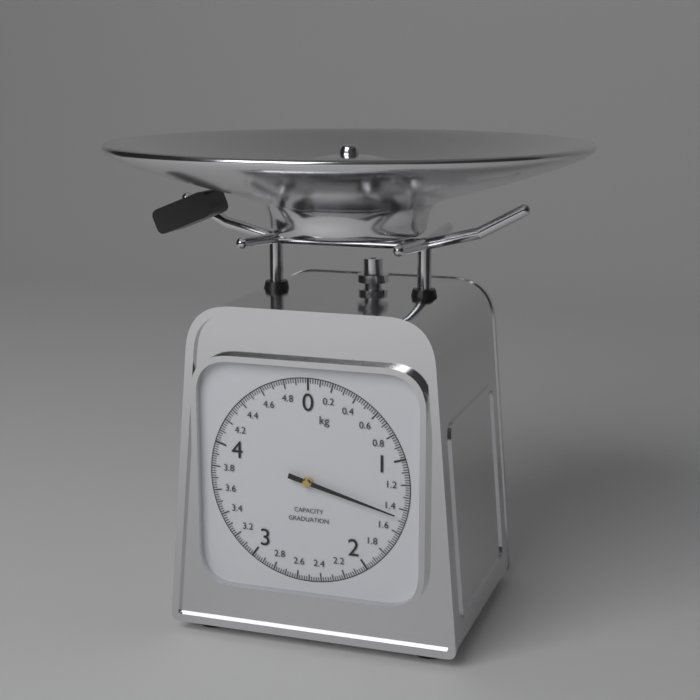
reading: 1.46 kg
